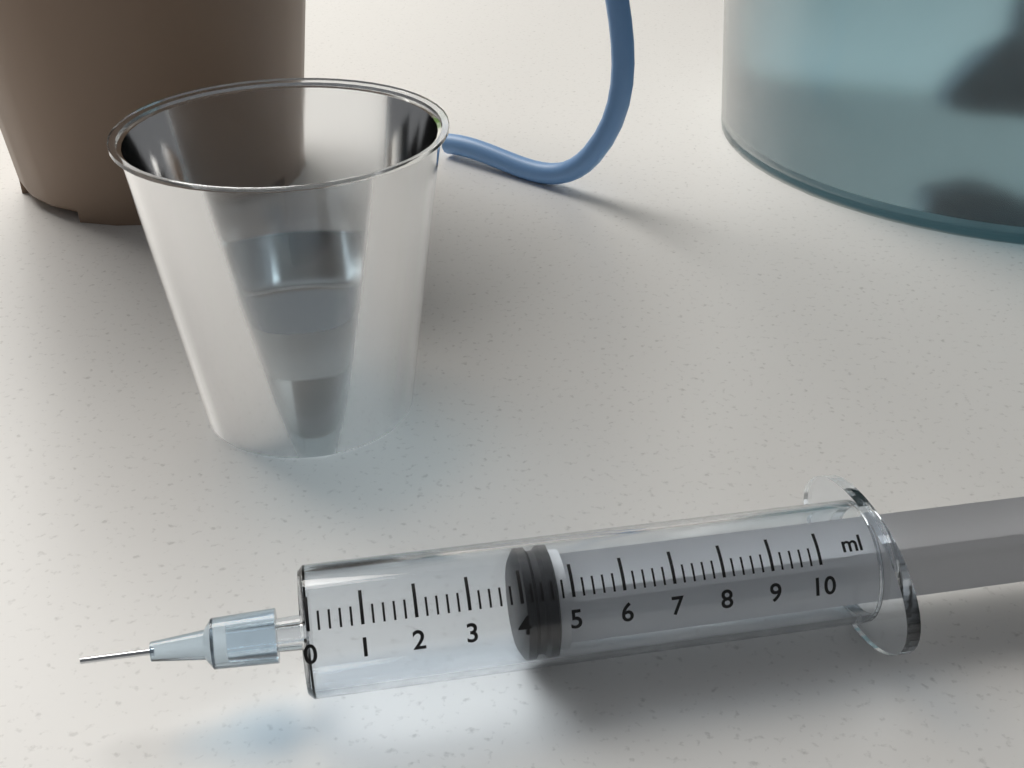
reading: 4.0 ml
